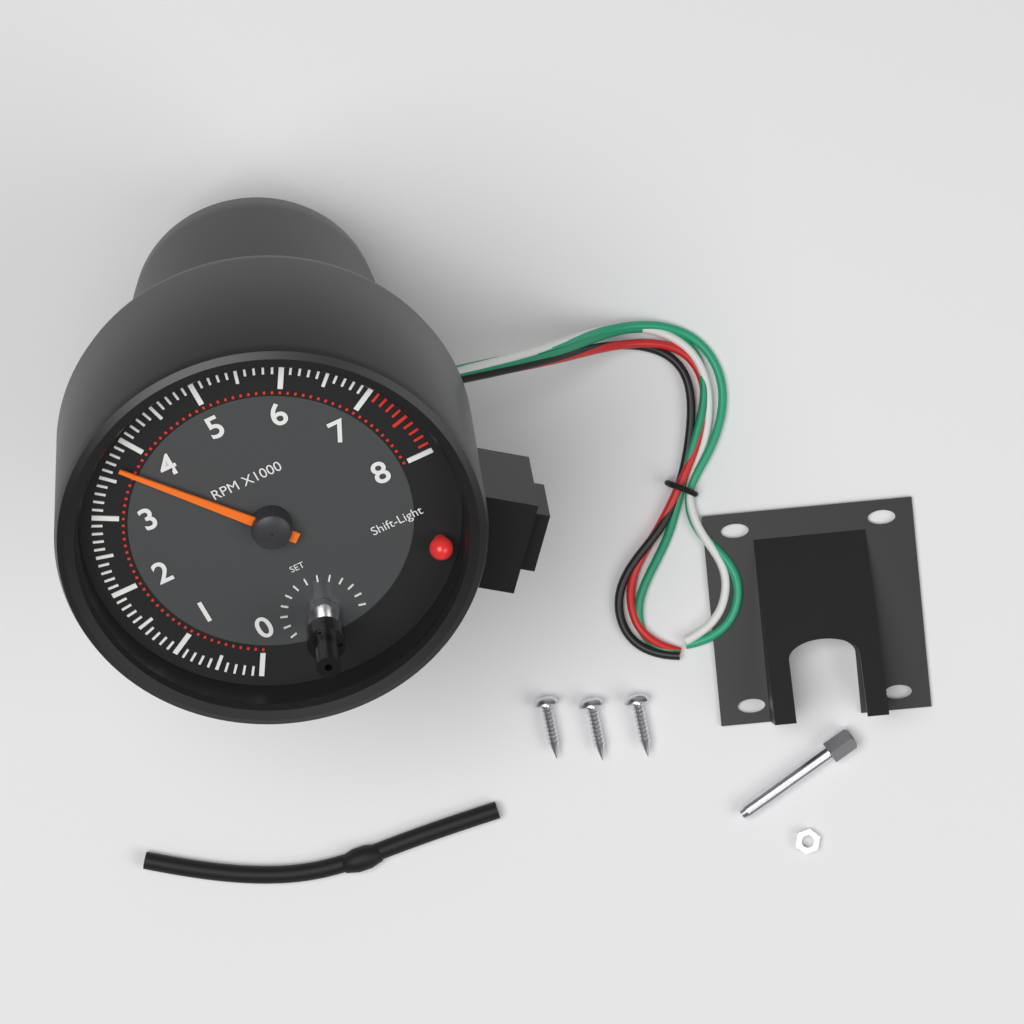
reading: 3700 RPM
